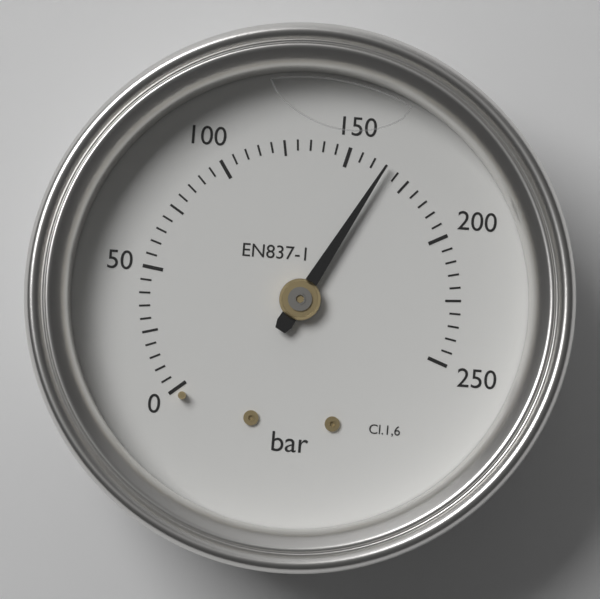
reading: 165 bar
